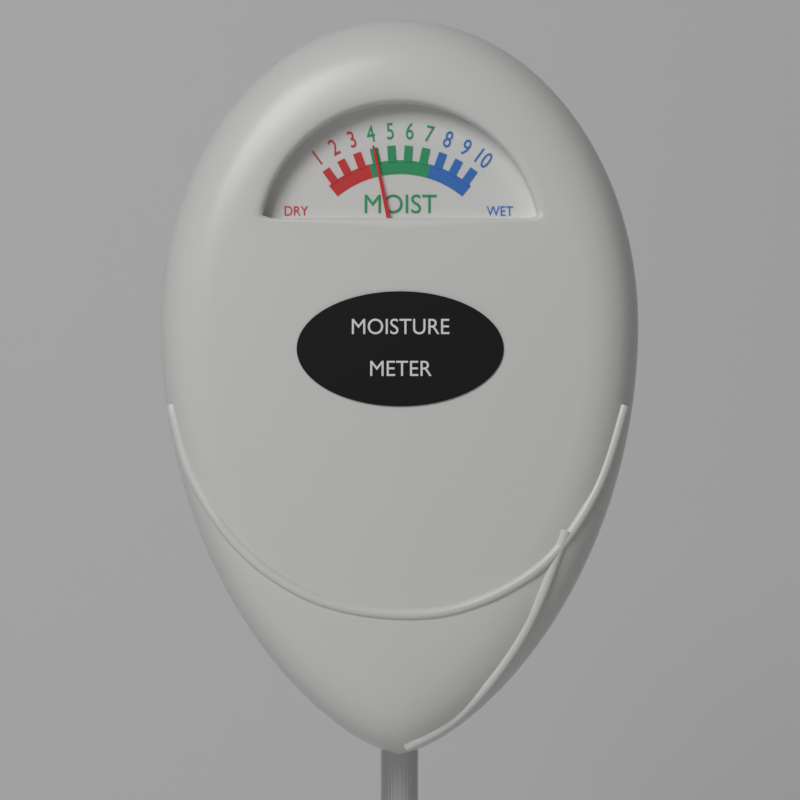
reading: 4 (no unit)
